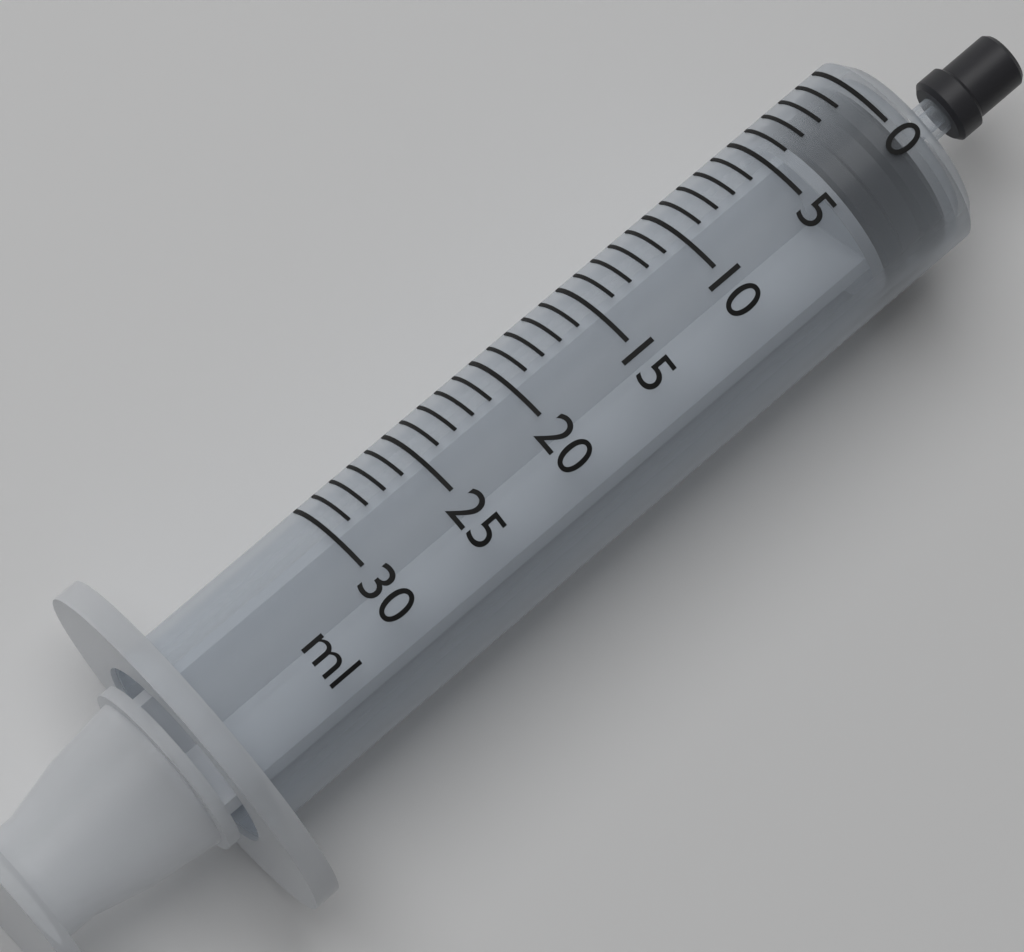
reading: 0 ml
